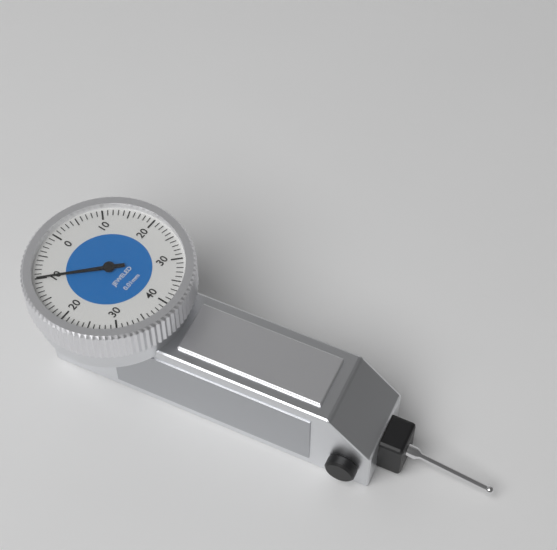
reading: 0.10 mm
